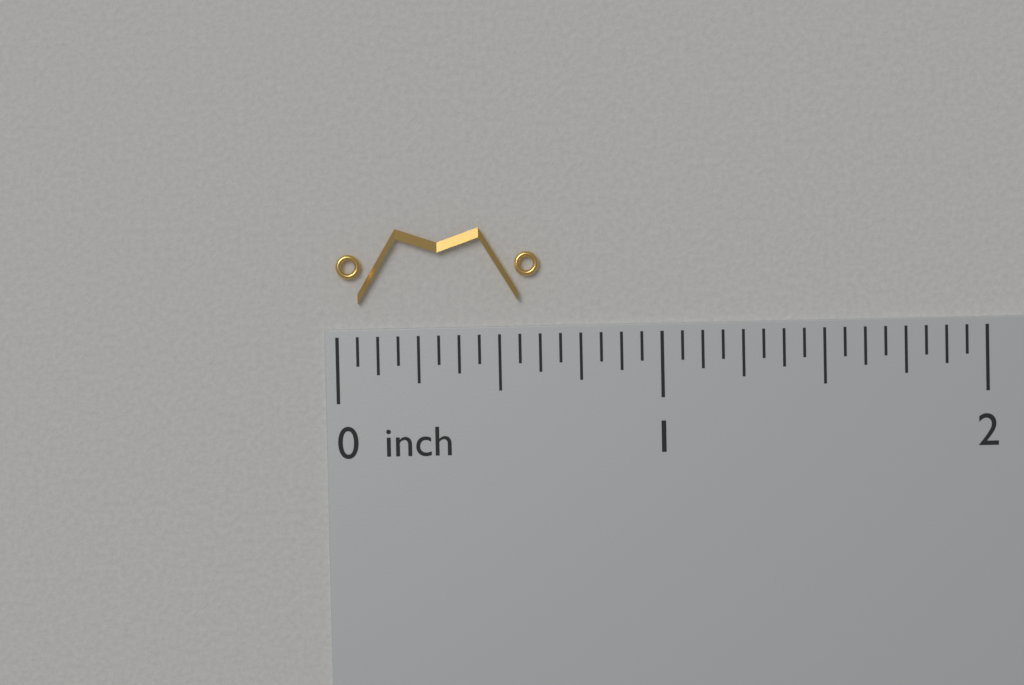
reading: 0.6250 inch
